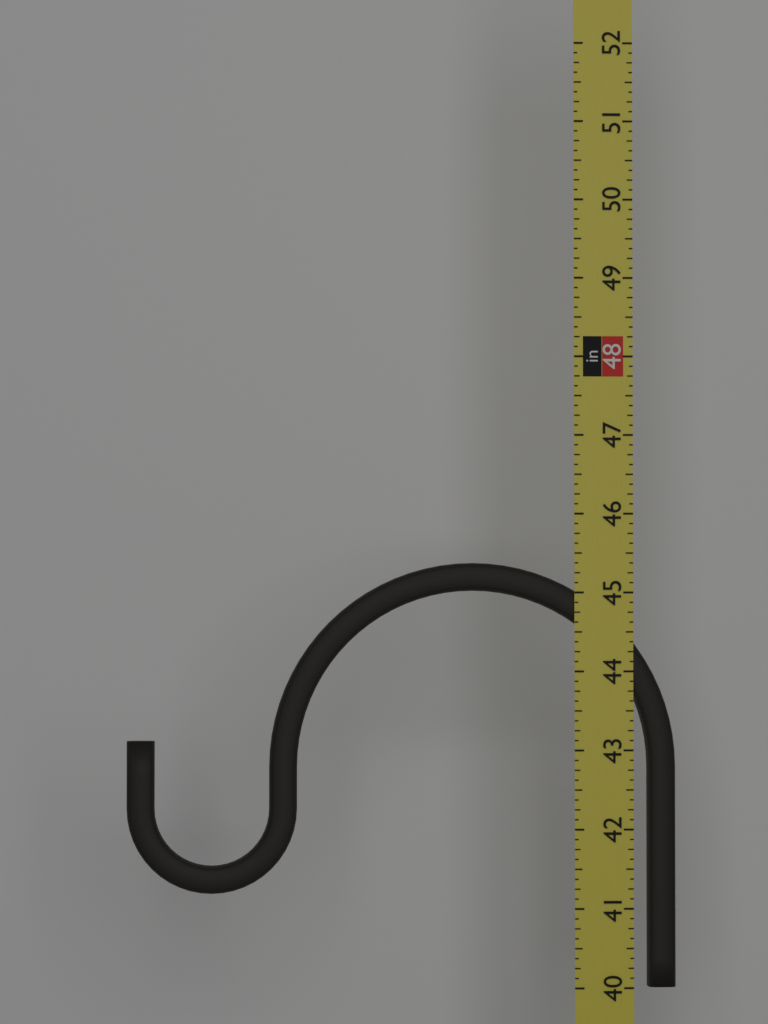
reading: 45.375 in
